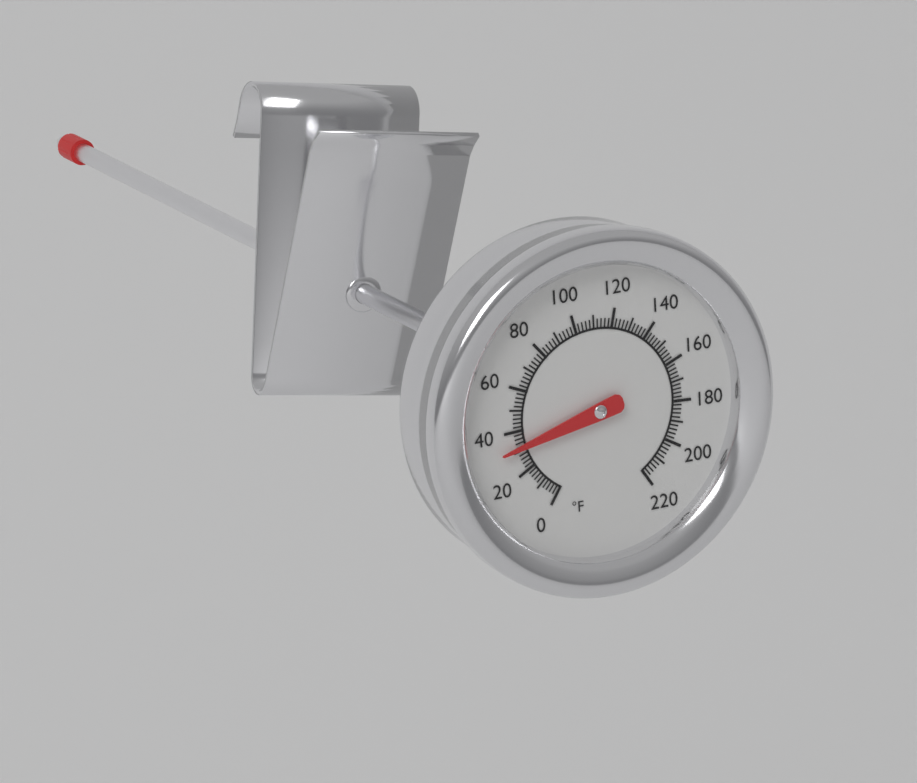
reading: 32 °F
